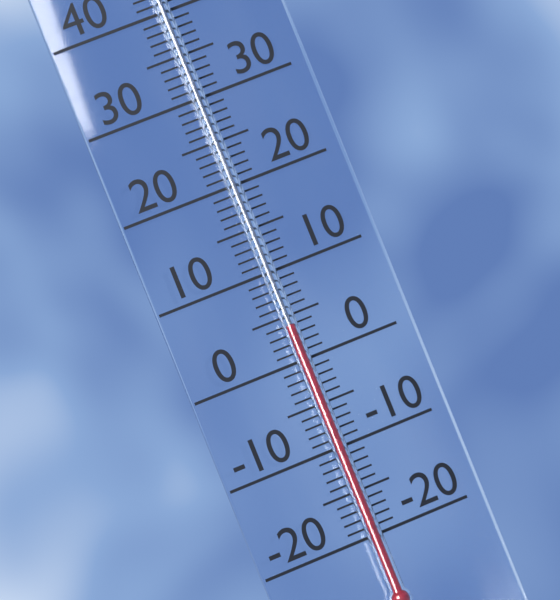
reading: 4 °C
